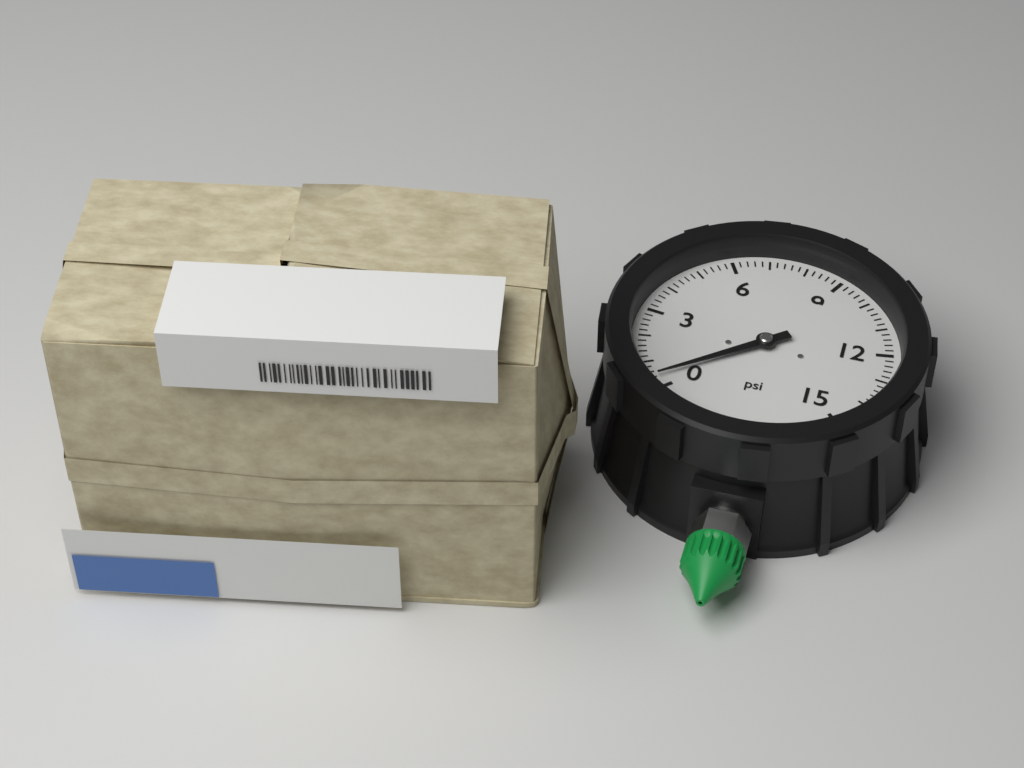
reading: 0.4 psi
